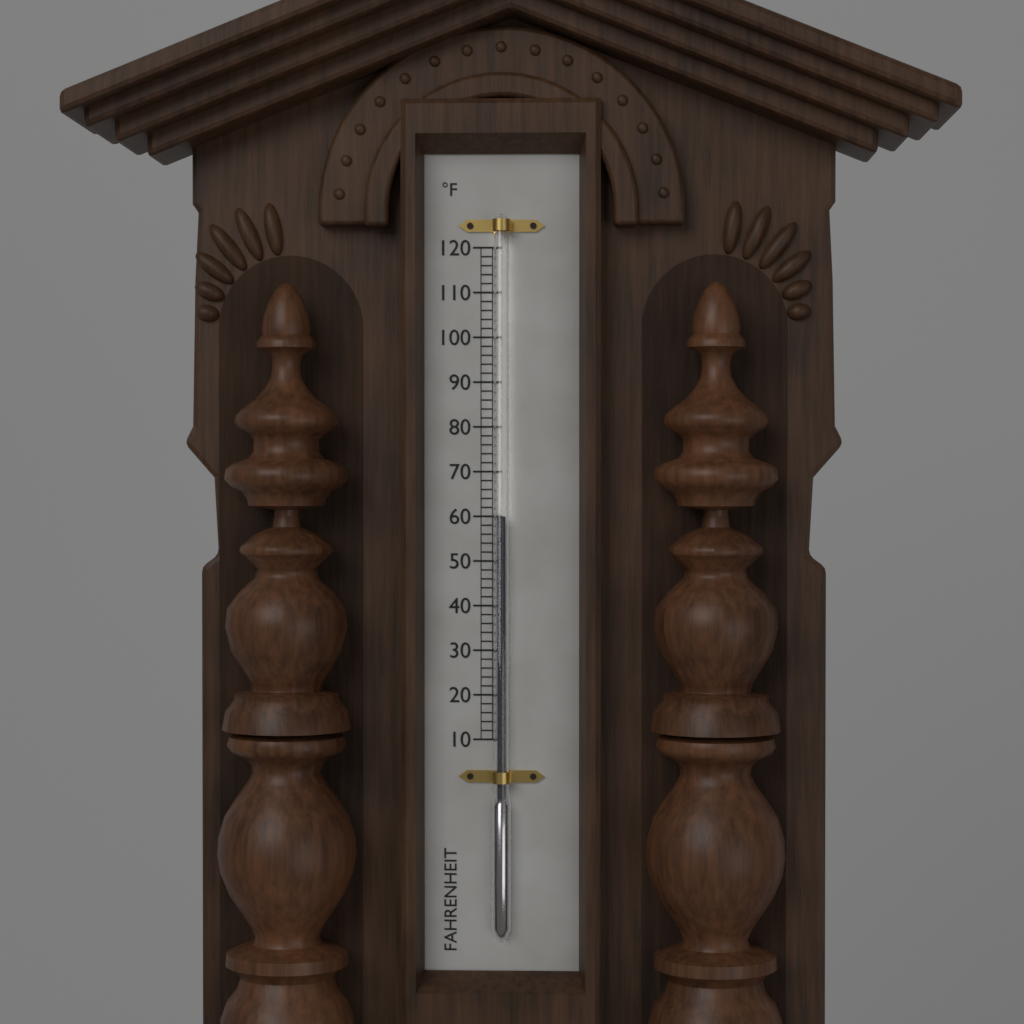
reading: 60 °F
